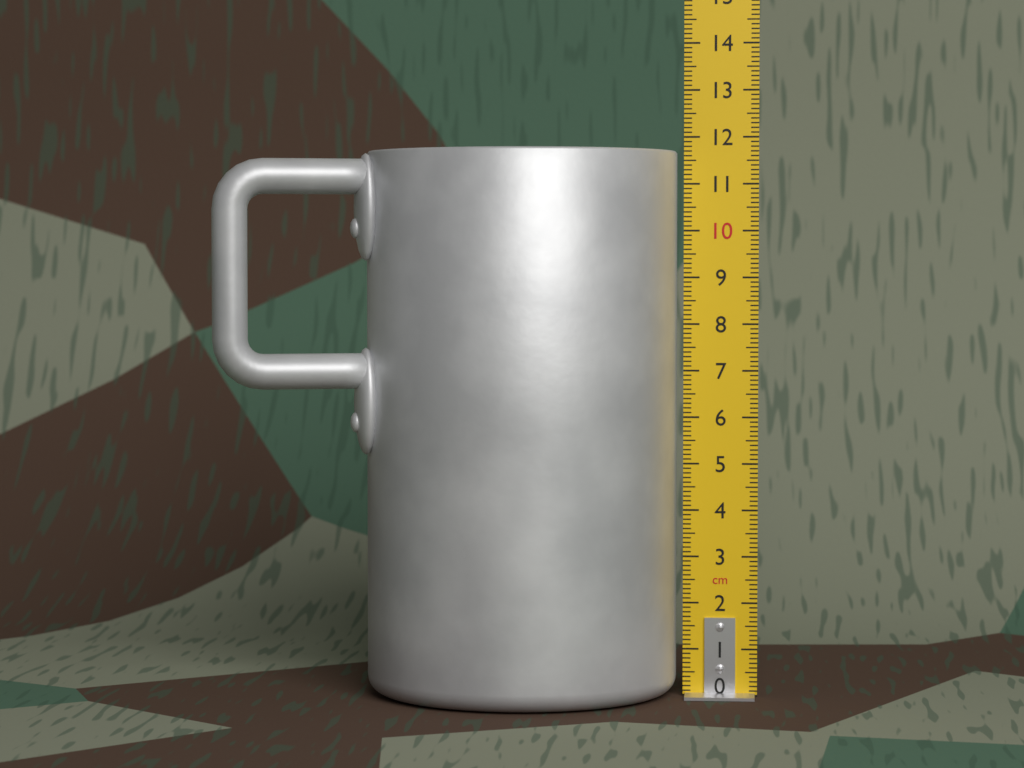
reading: 11.7 cm
